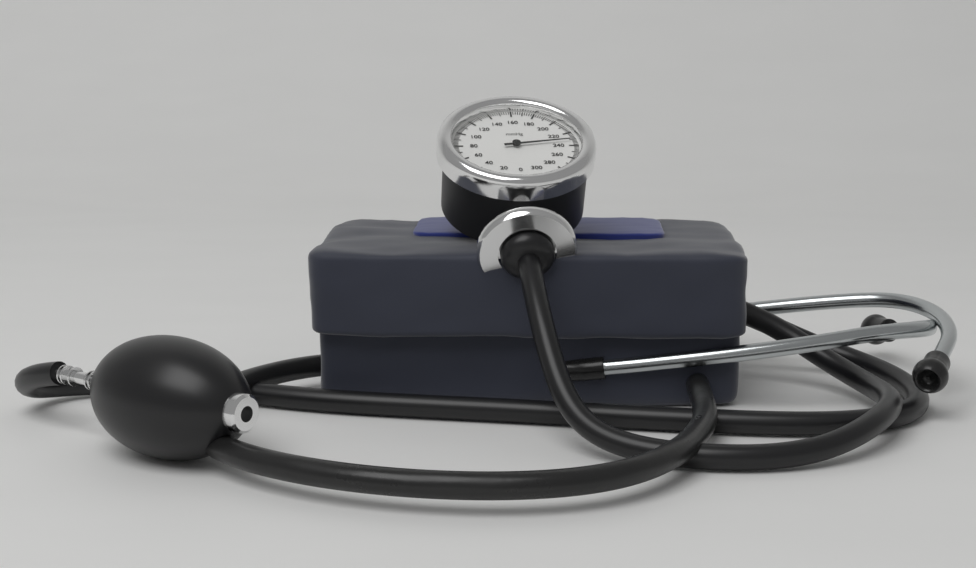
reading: 232 mmHg
